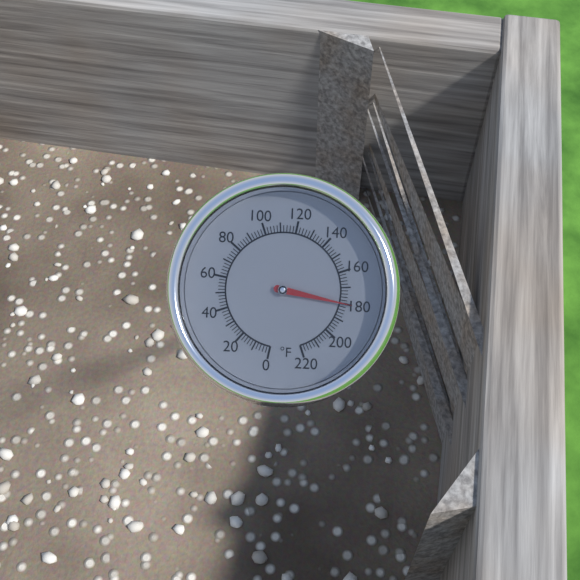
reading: 180 °F
